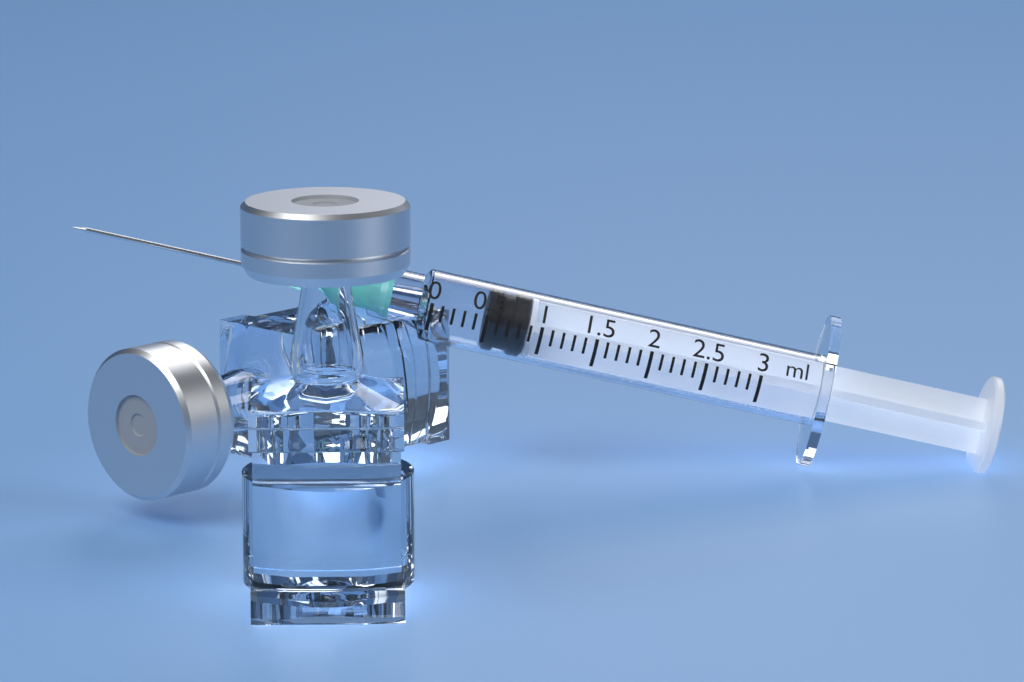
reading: 0.5 ml
